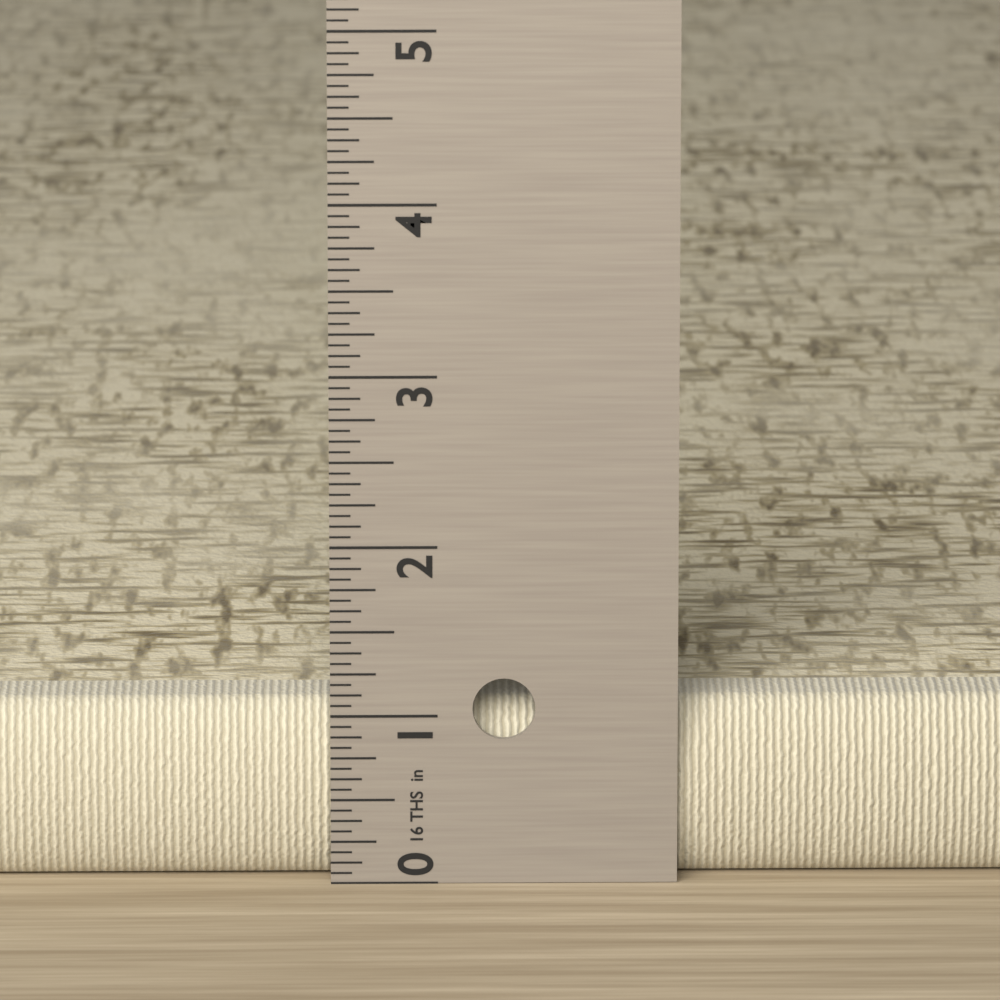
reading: 1.0625 in
